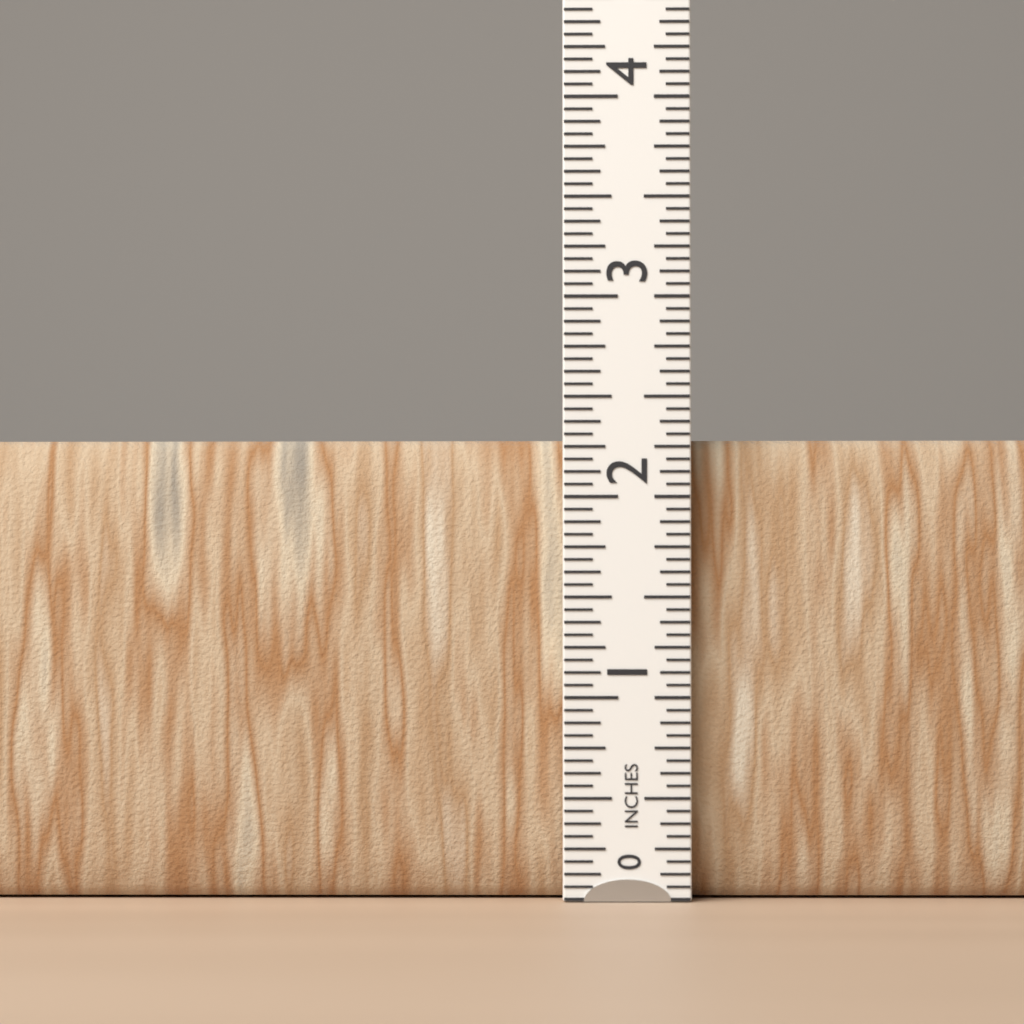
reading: 2.3125 in
